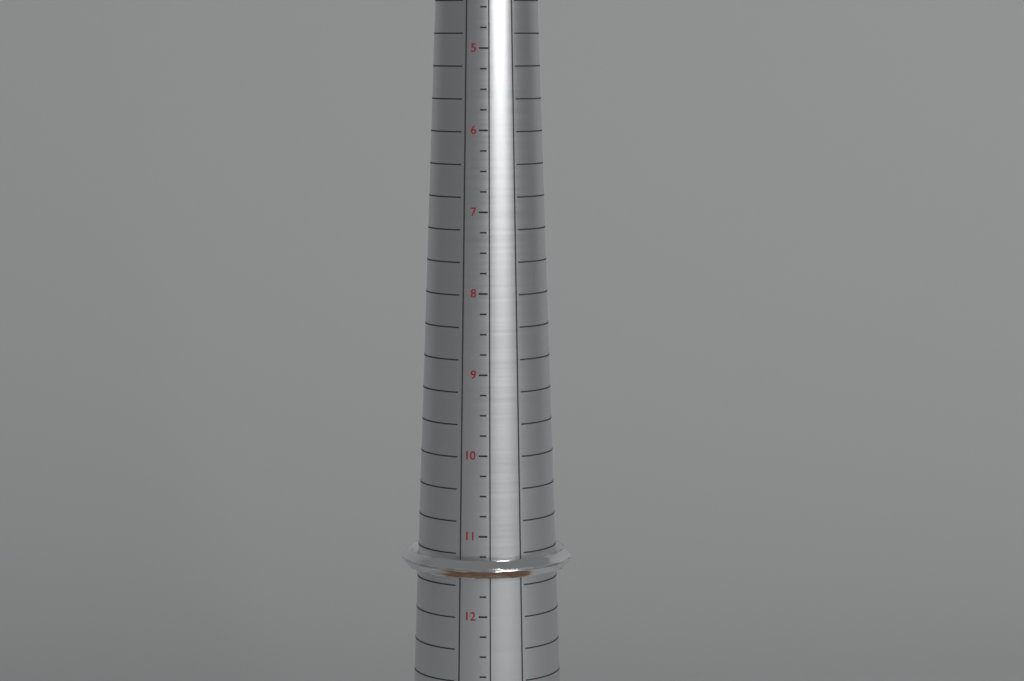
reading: 11.50 (no unit)
